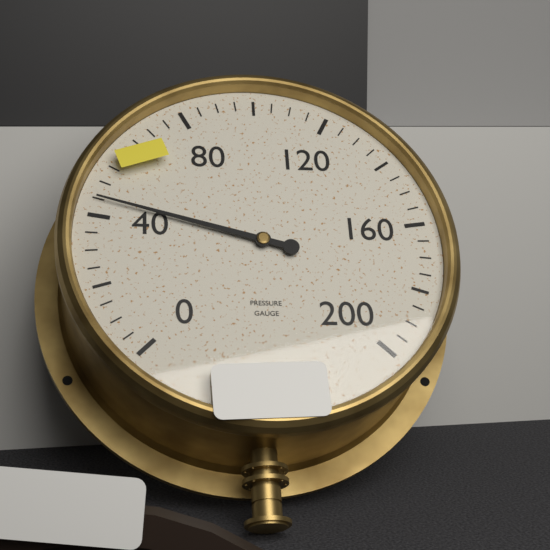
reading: 45 (no unit)
